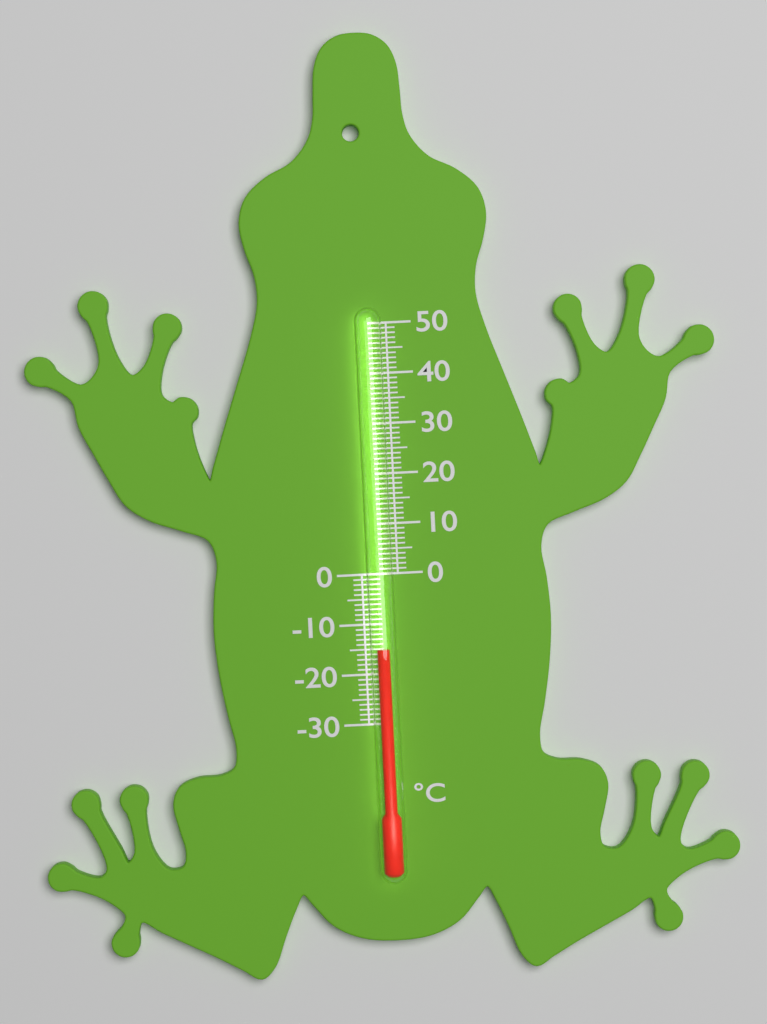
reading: -15 °C
